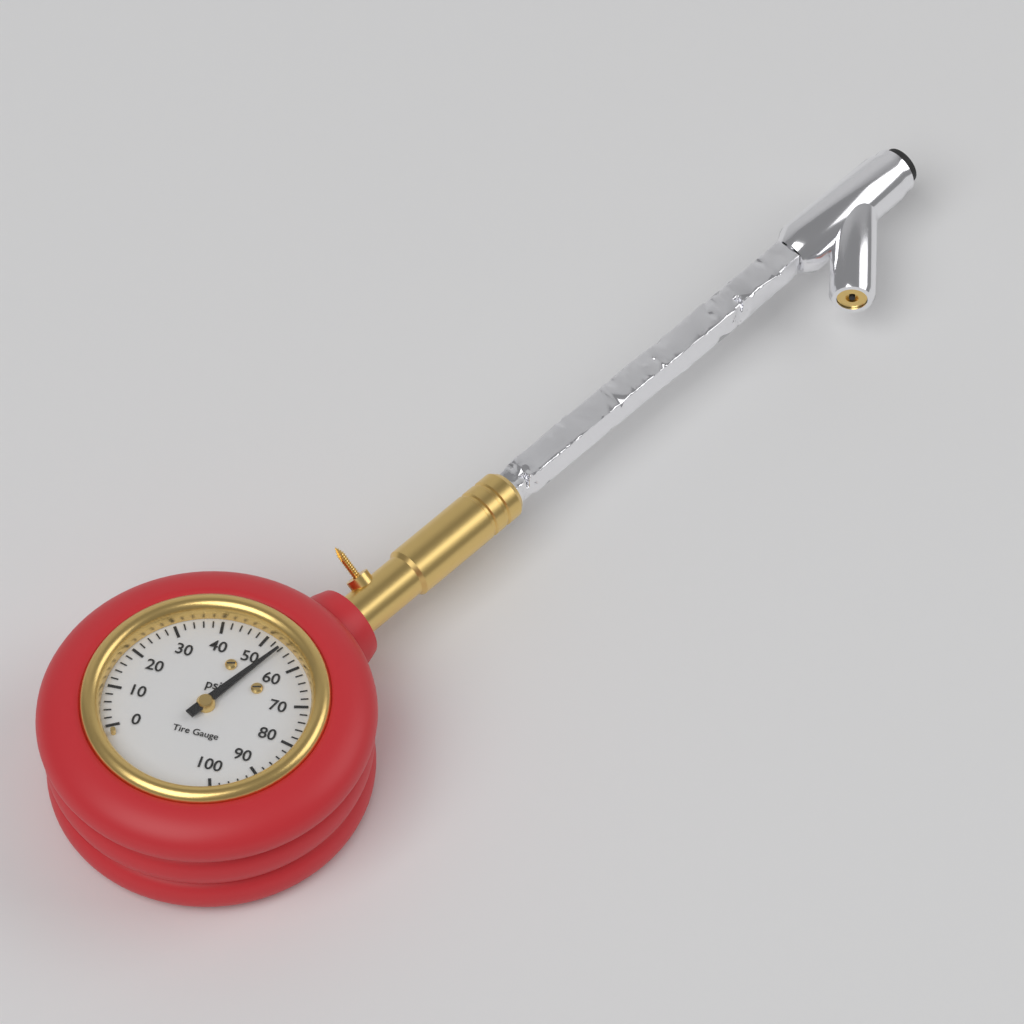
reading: 54 psi
